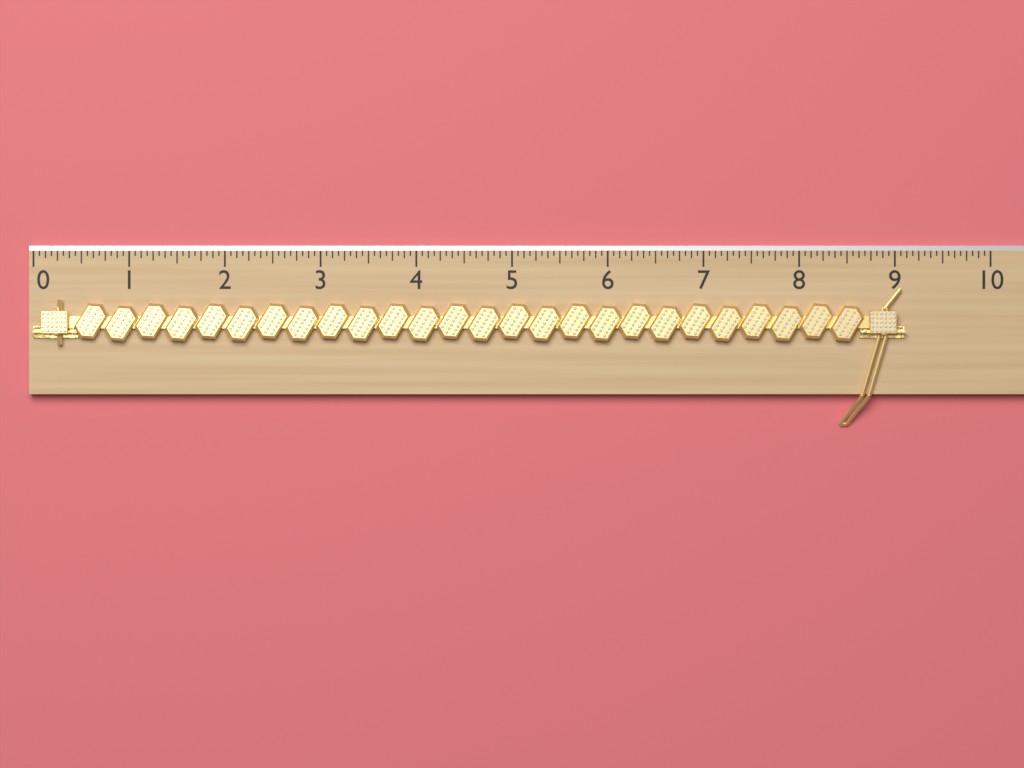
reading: 9.1000 (no unit)
